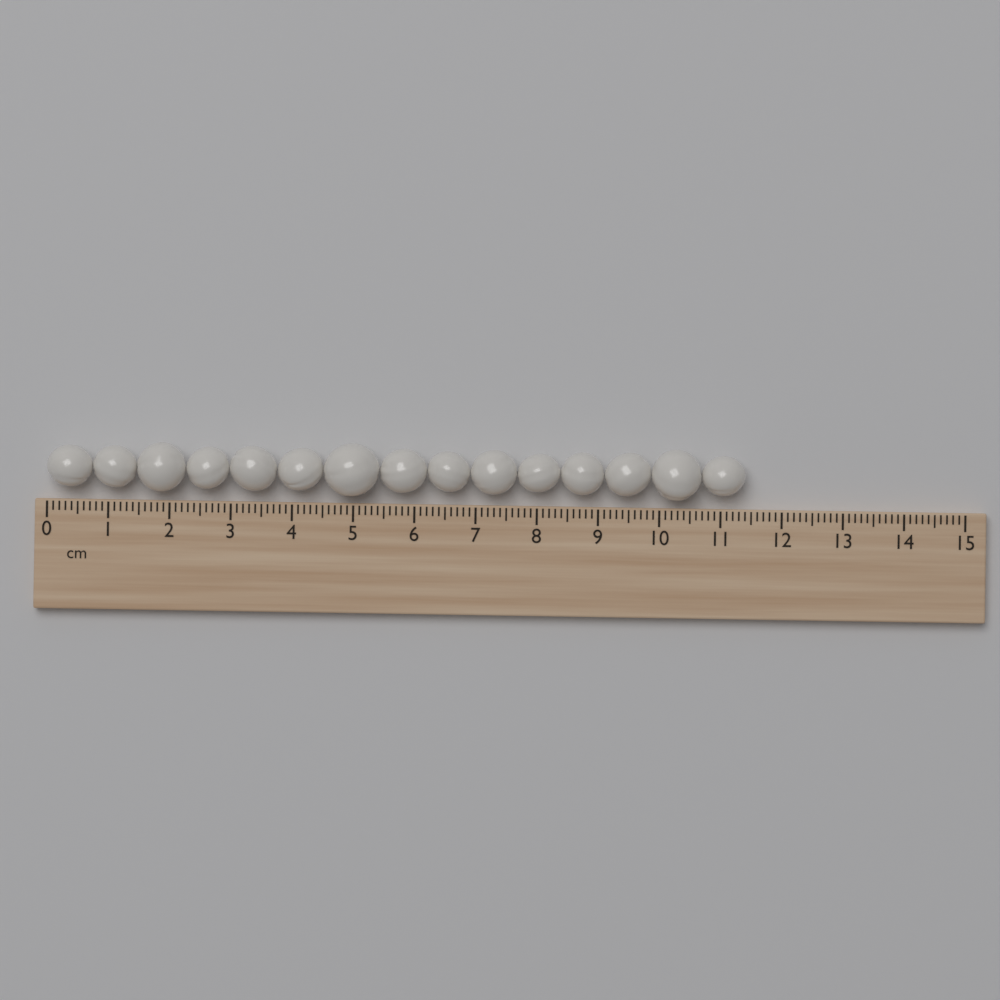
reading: 11.4 cm
